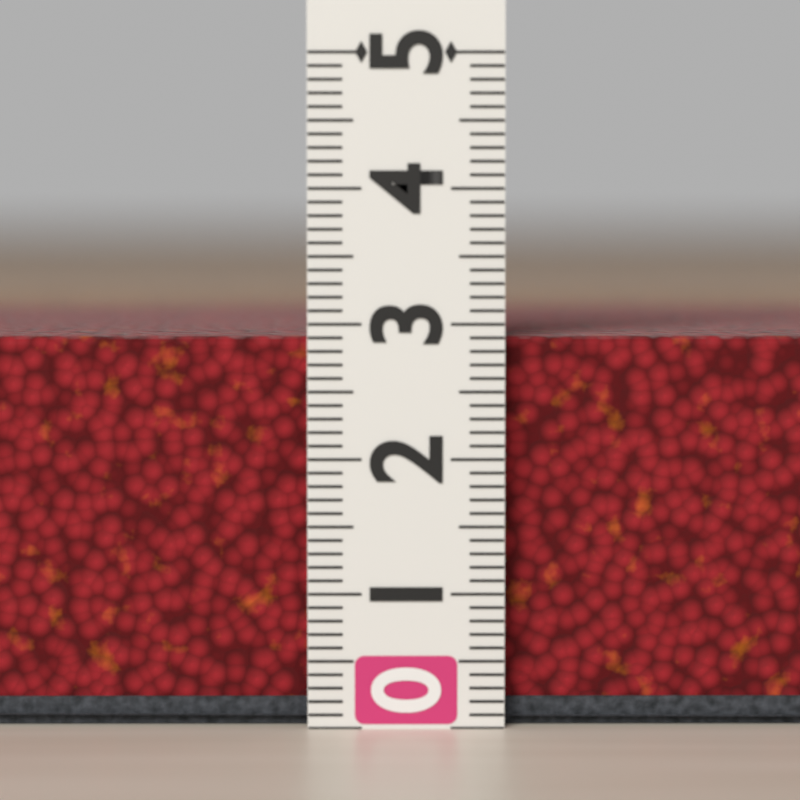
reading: 2.9 (no unit)
